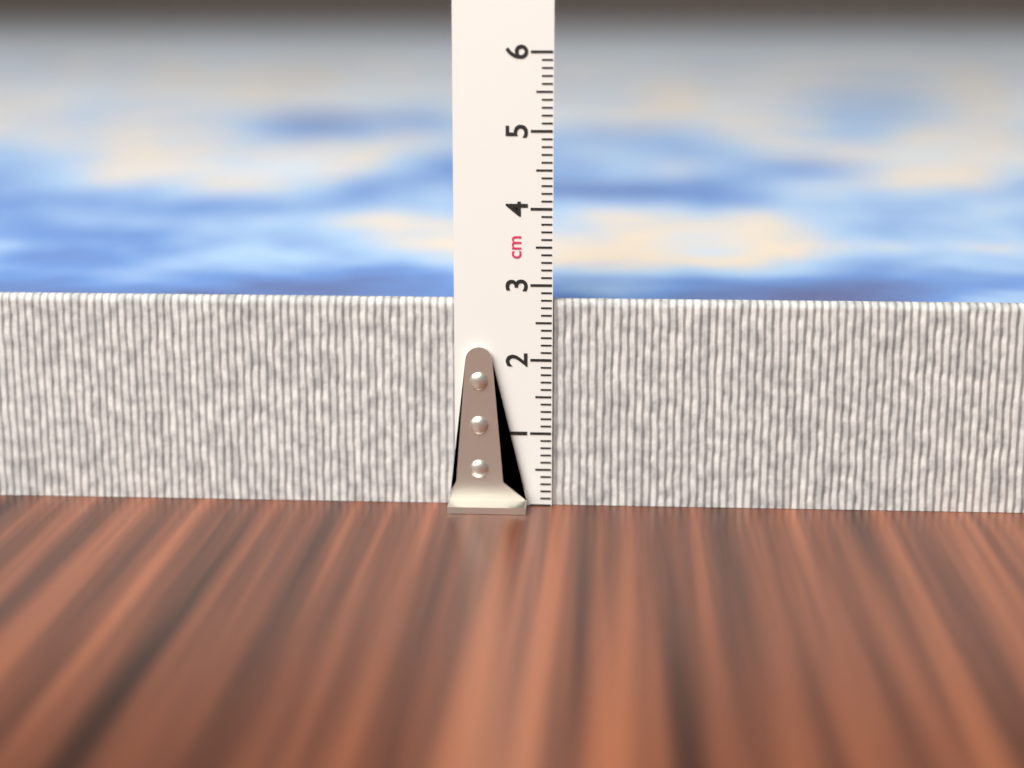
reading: 2.8 cm
